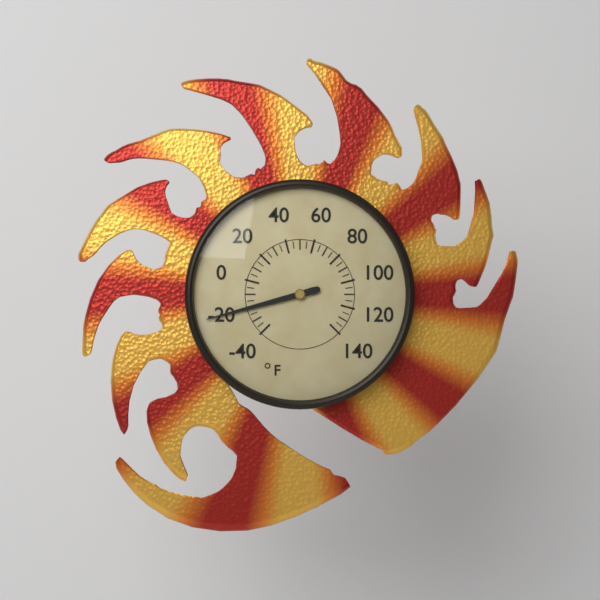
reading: -20 °F
